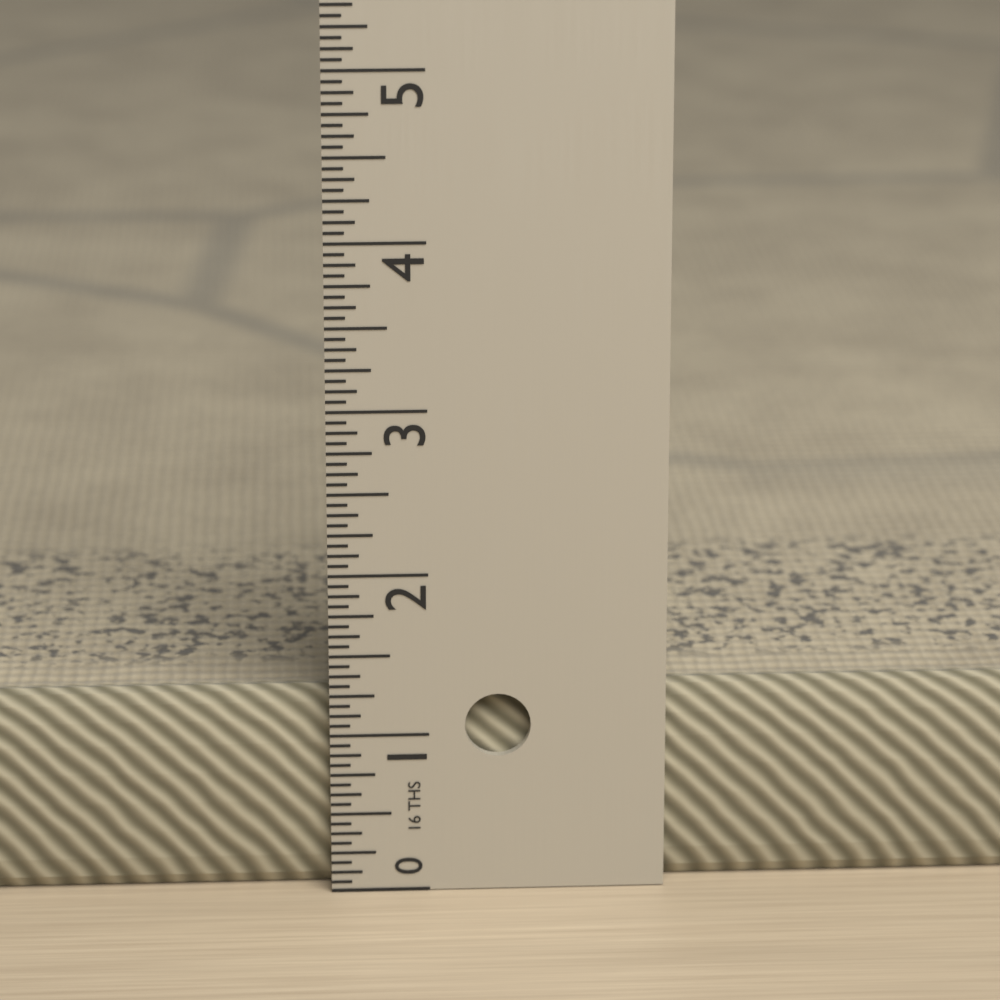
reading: 1.2500 in
